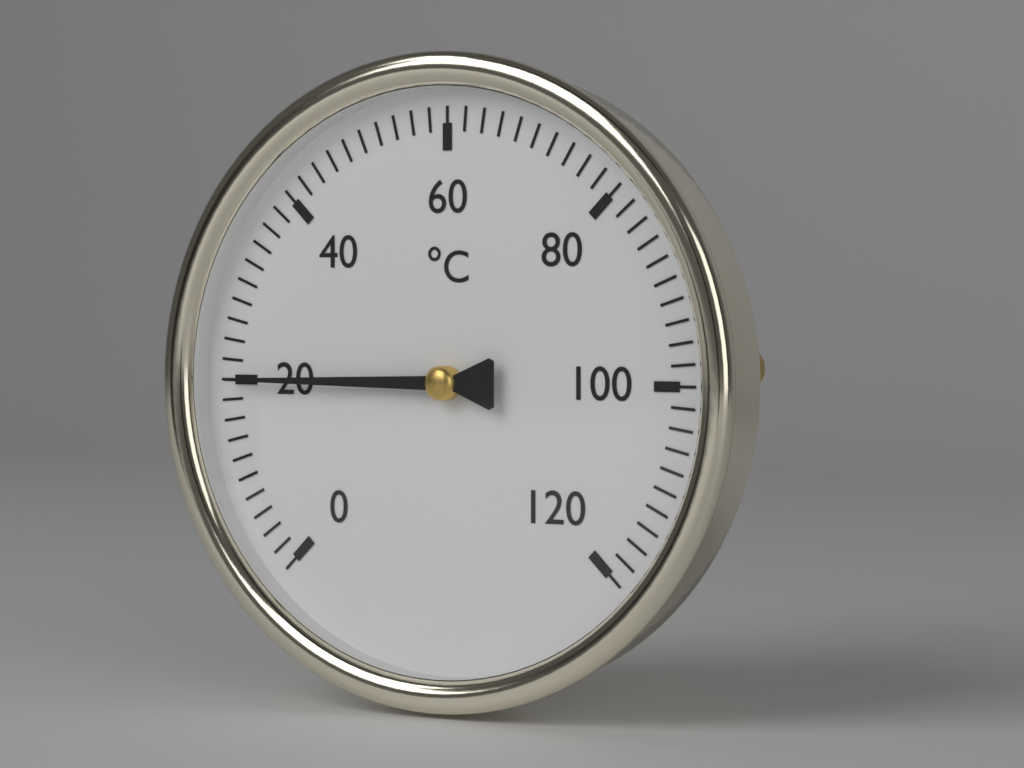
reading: 20 °C
